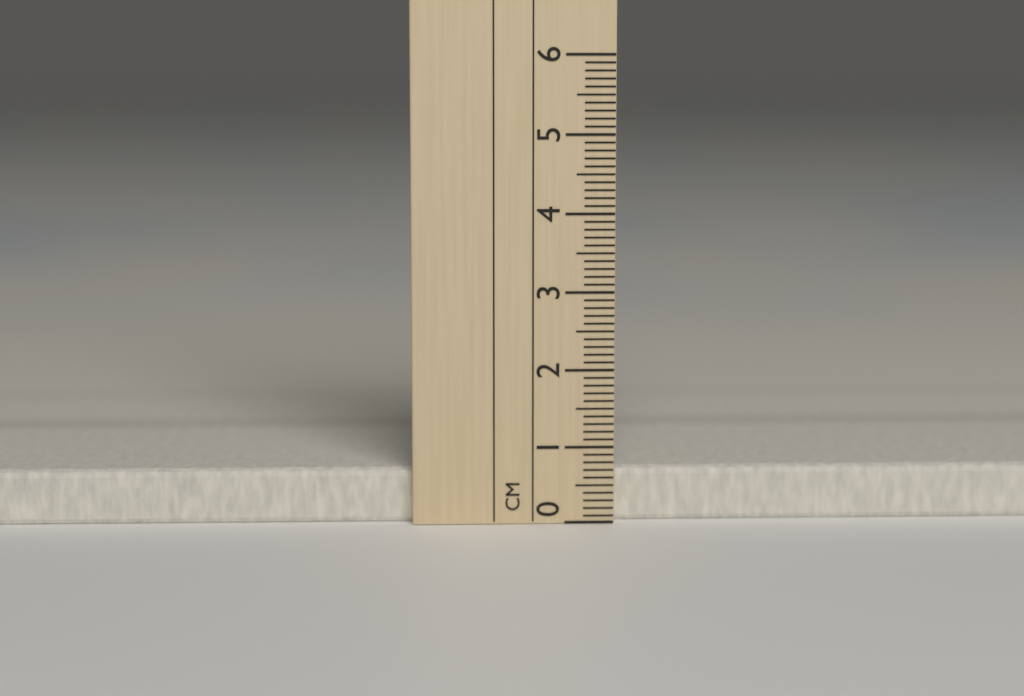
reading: 0.7 cm
